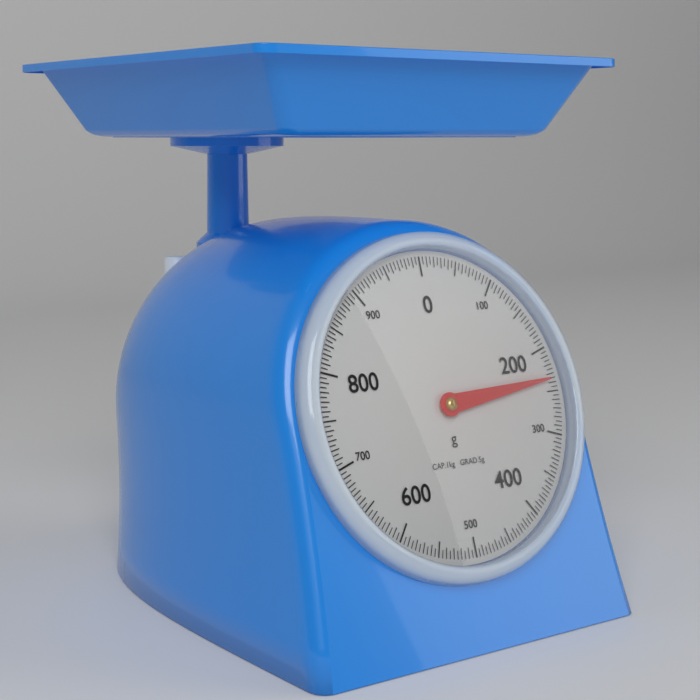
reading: 235 g
